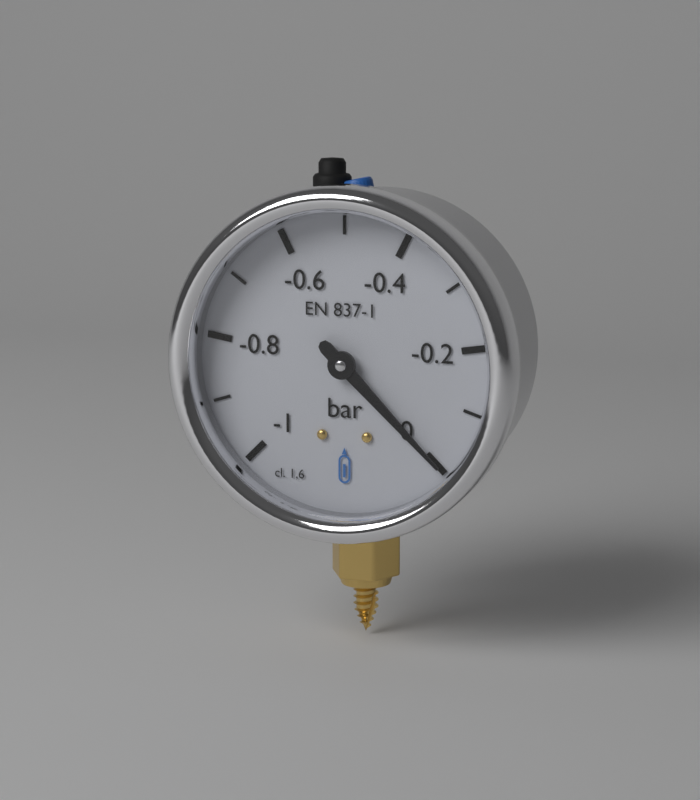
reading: 0.0 bar
